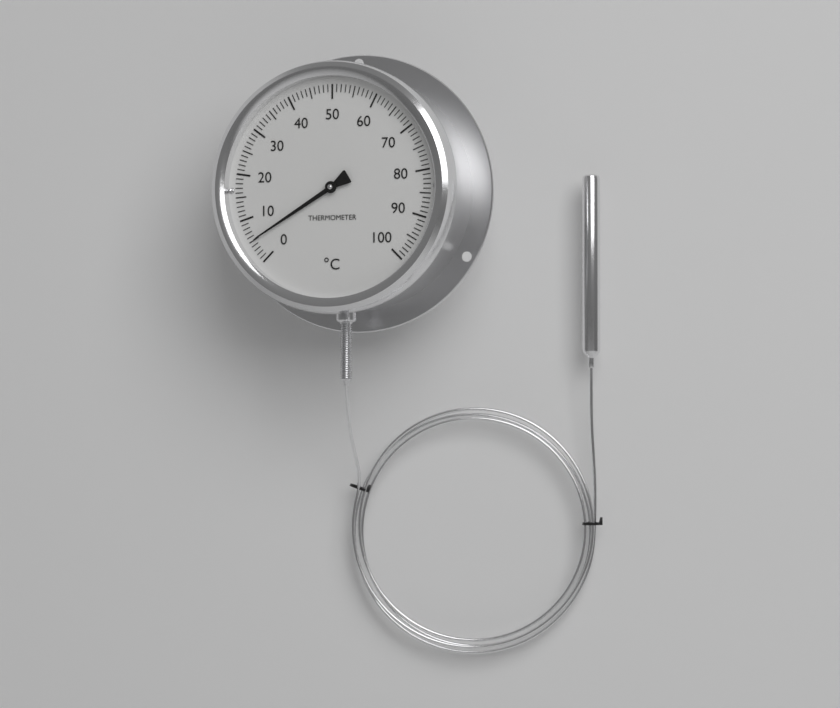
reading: 5 °C
